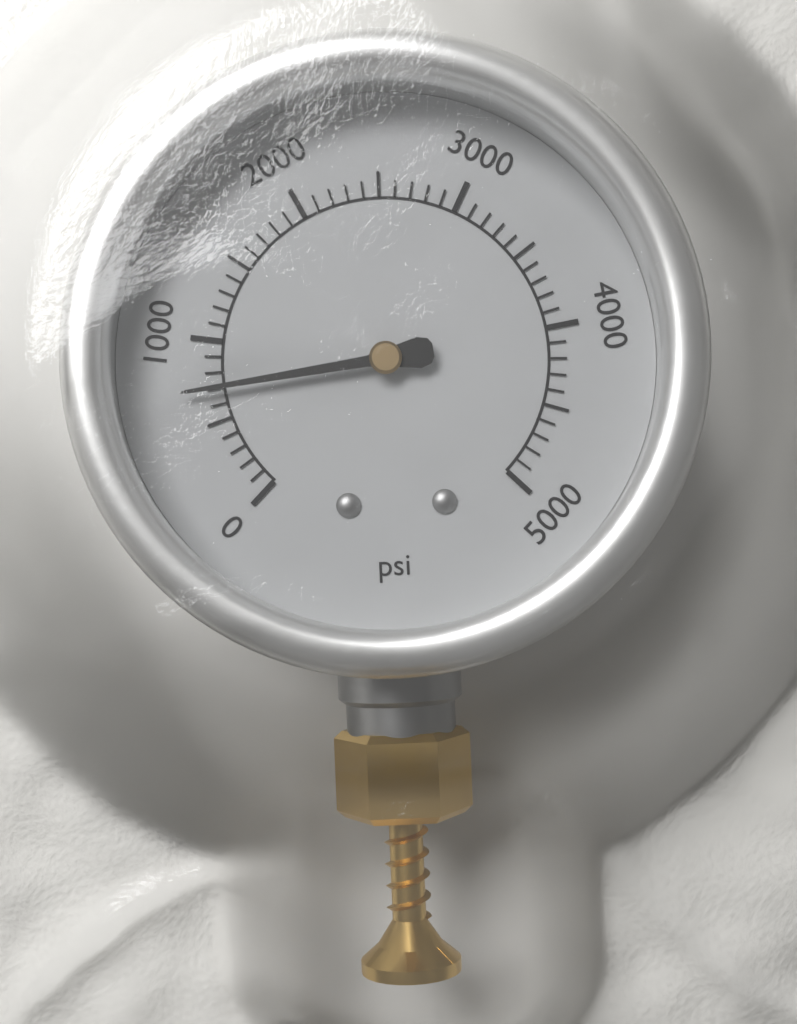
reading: 700 psi
